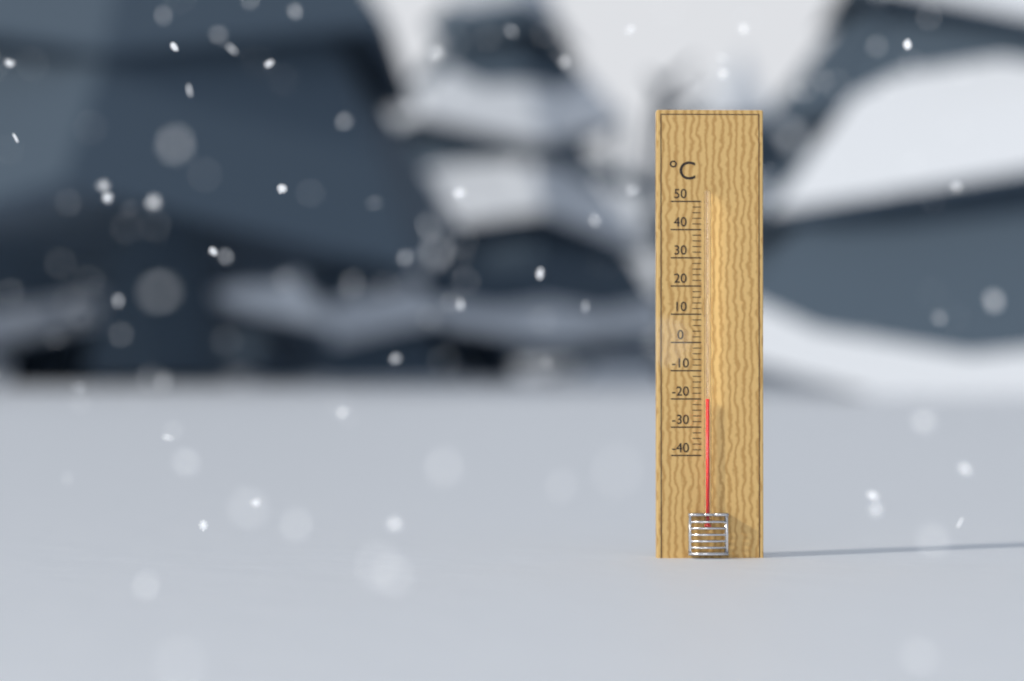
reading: -20 °C
